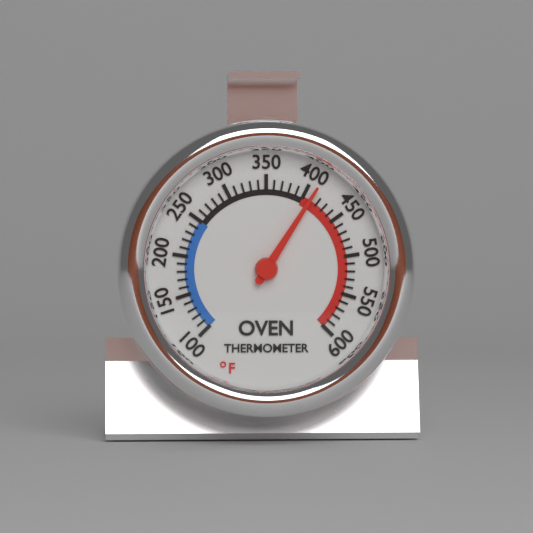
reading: 410 °F
